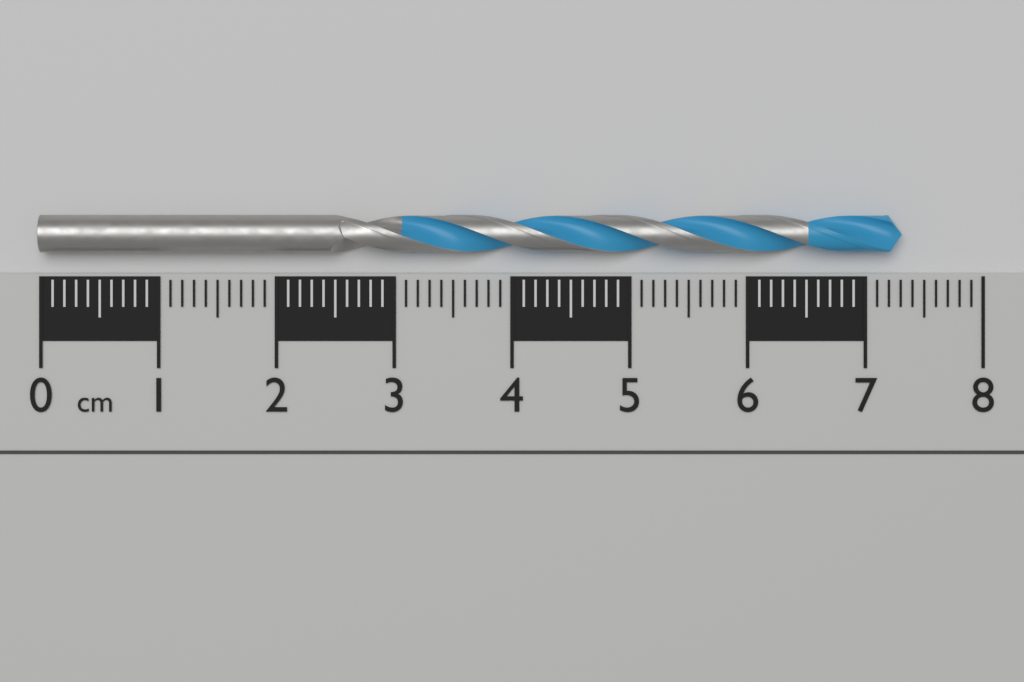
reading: 7.3 cm
